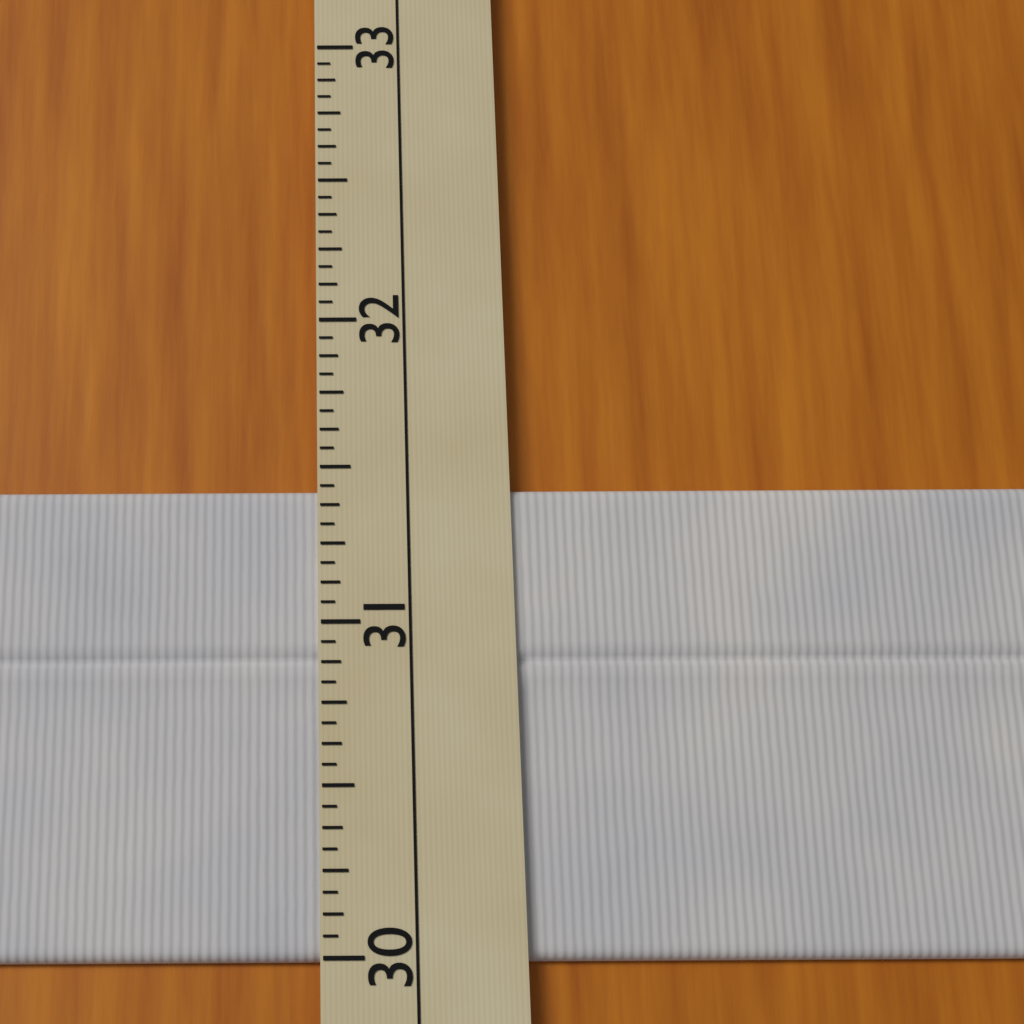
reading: 31.4375 (no unit)
